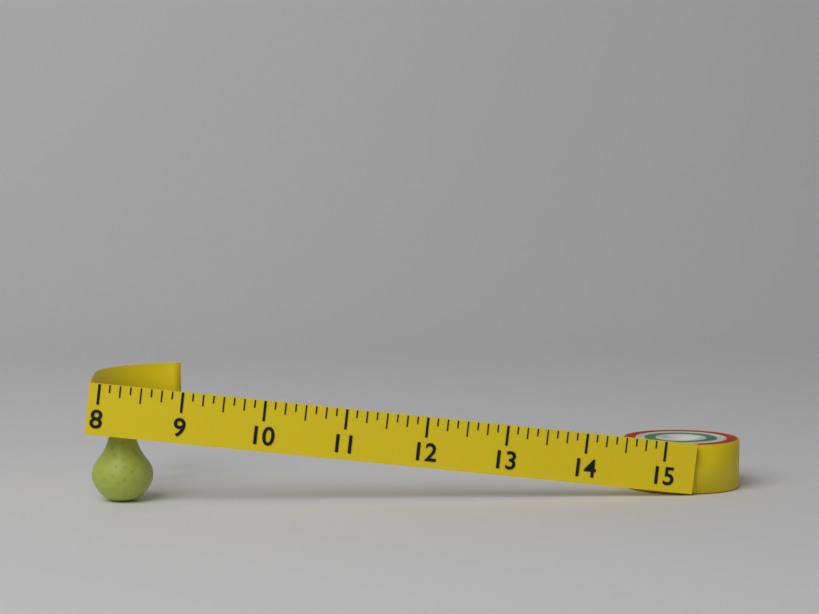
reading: 8.750 (no unit)
